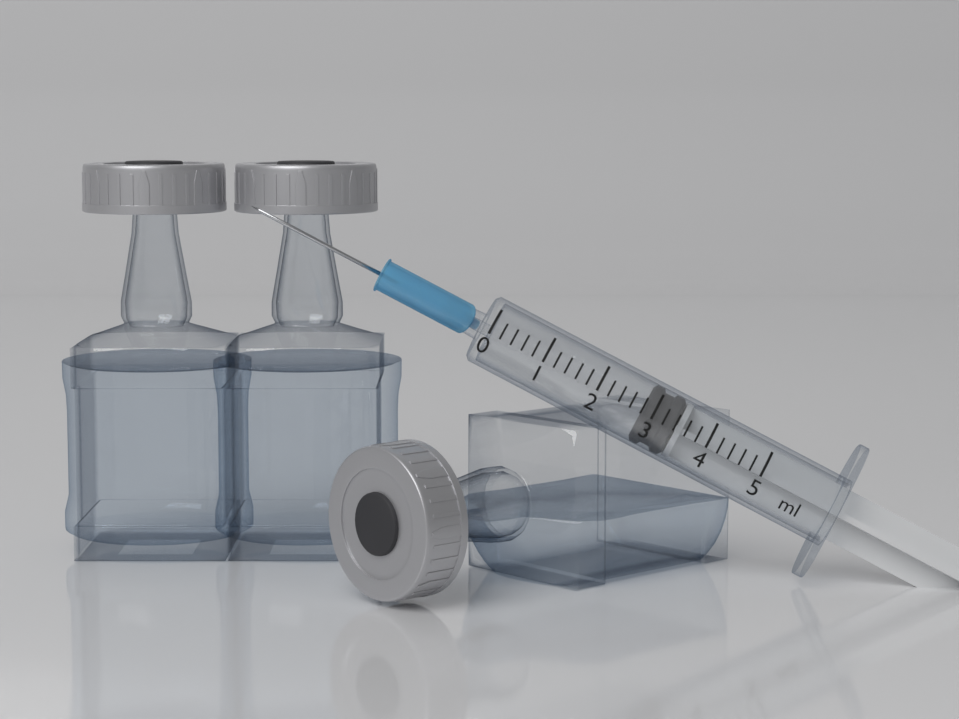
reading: 2.8 ml
